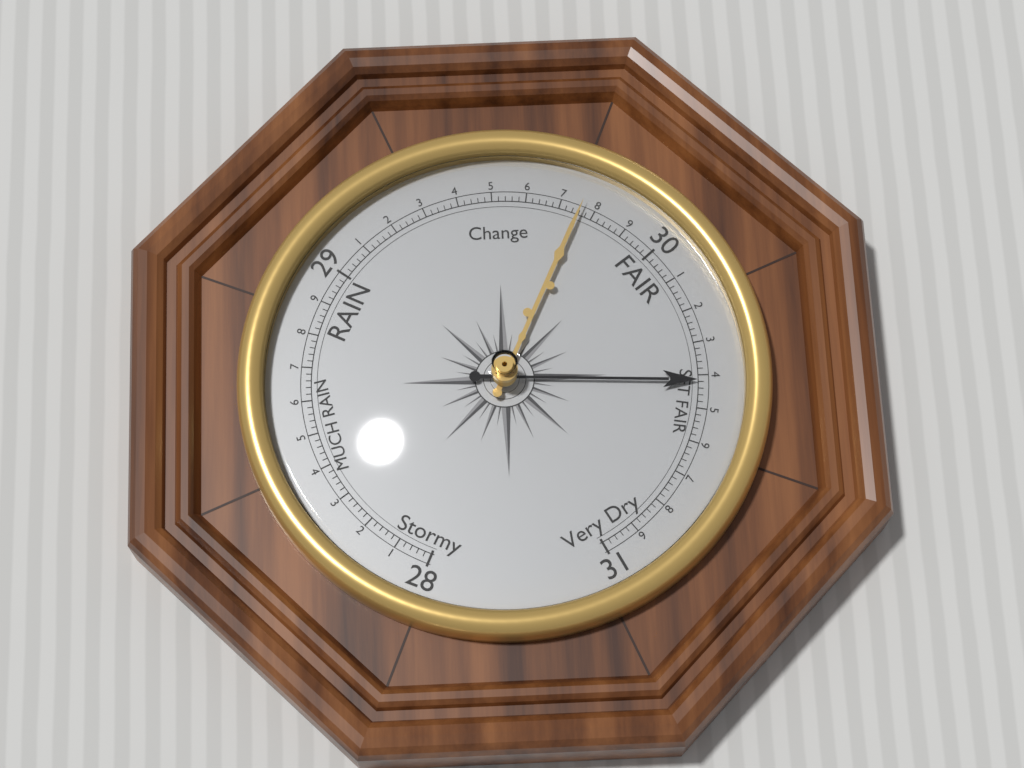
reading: 30.42 (no unit)
